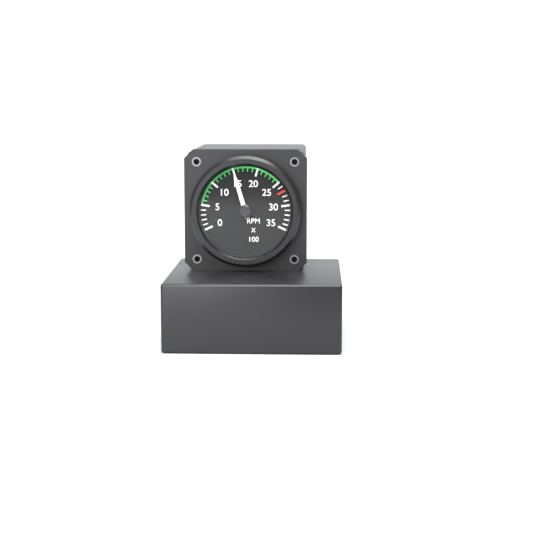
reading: 1500 RPM
